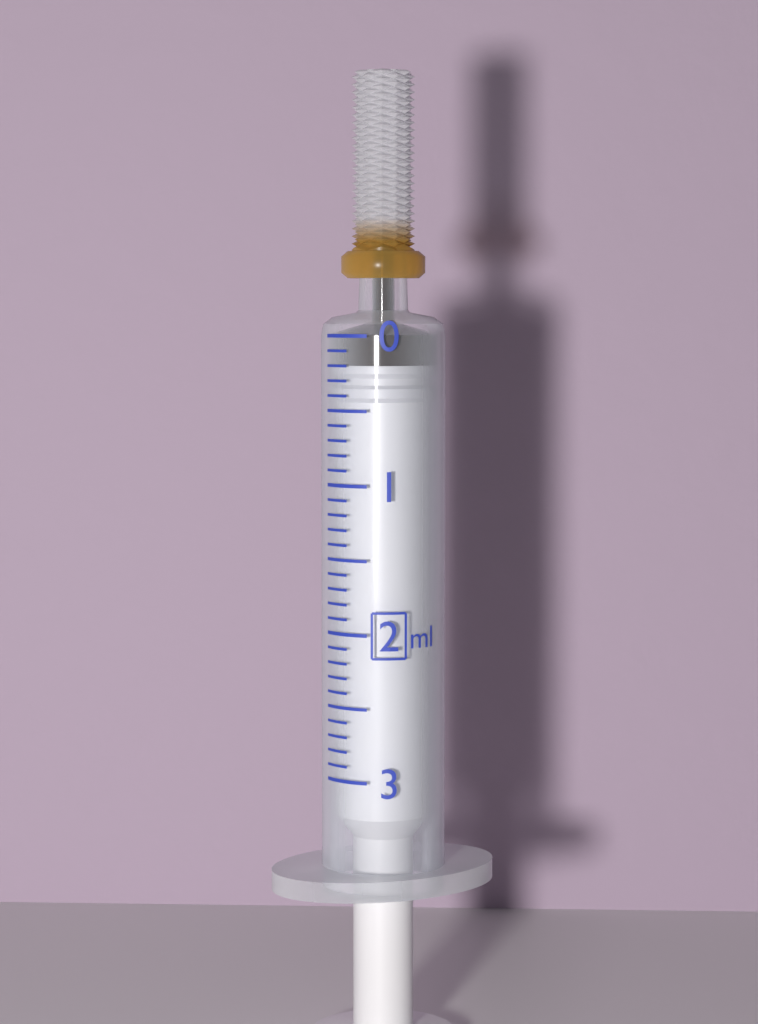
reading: 0.2 ml
